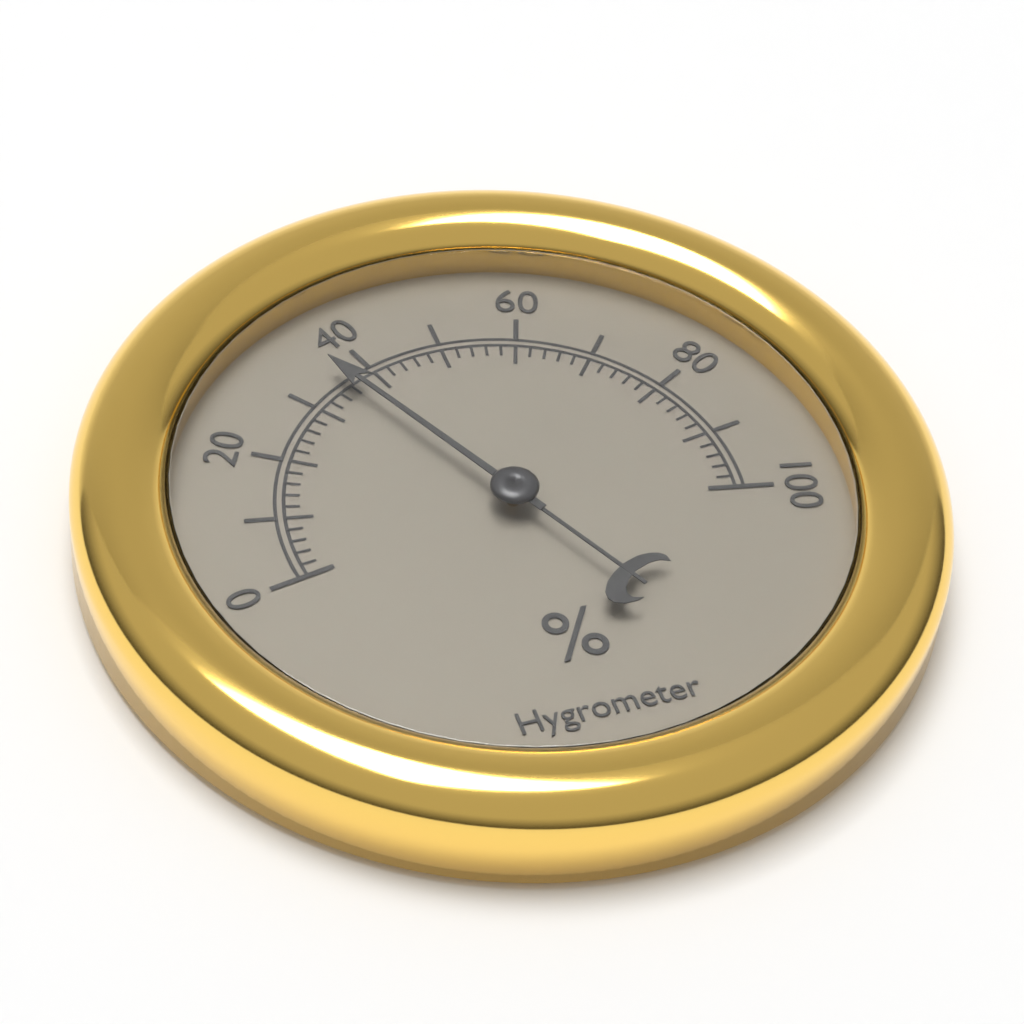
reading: 36 %
